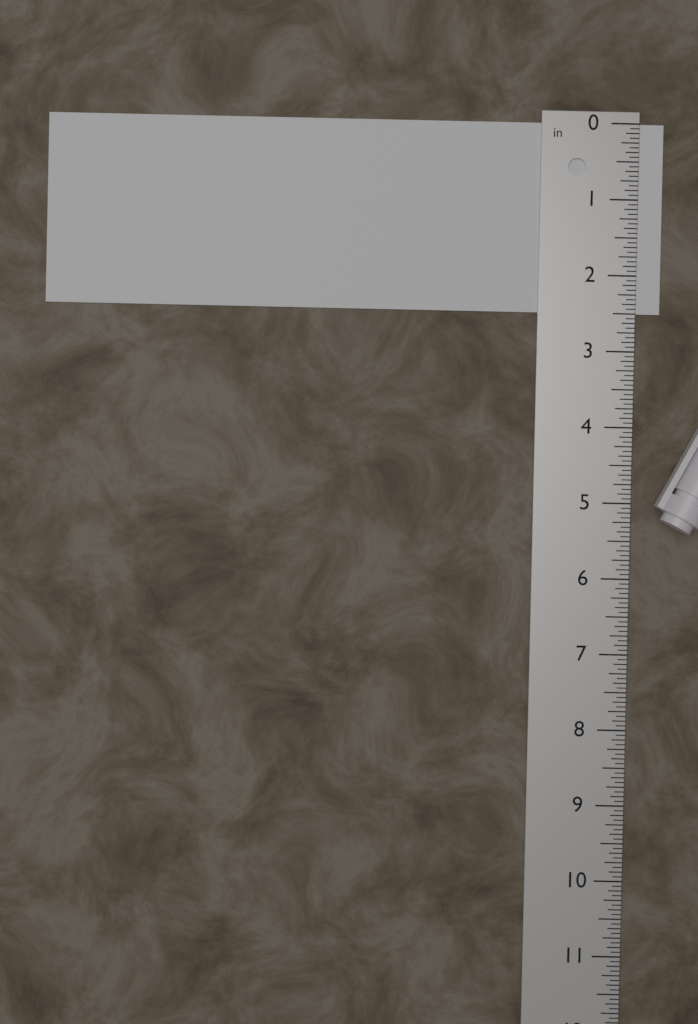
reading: 2.5000 in
